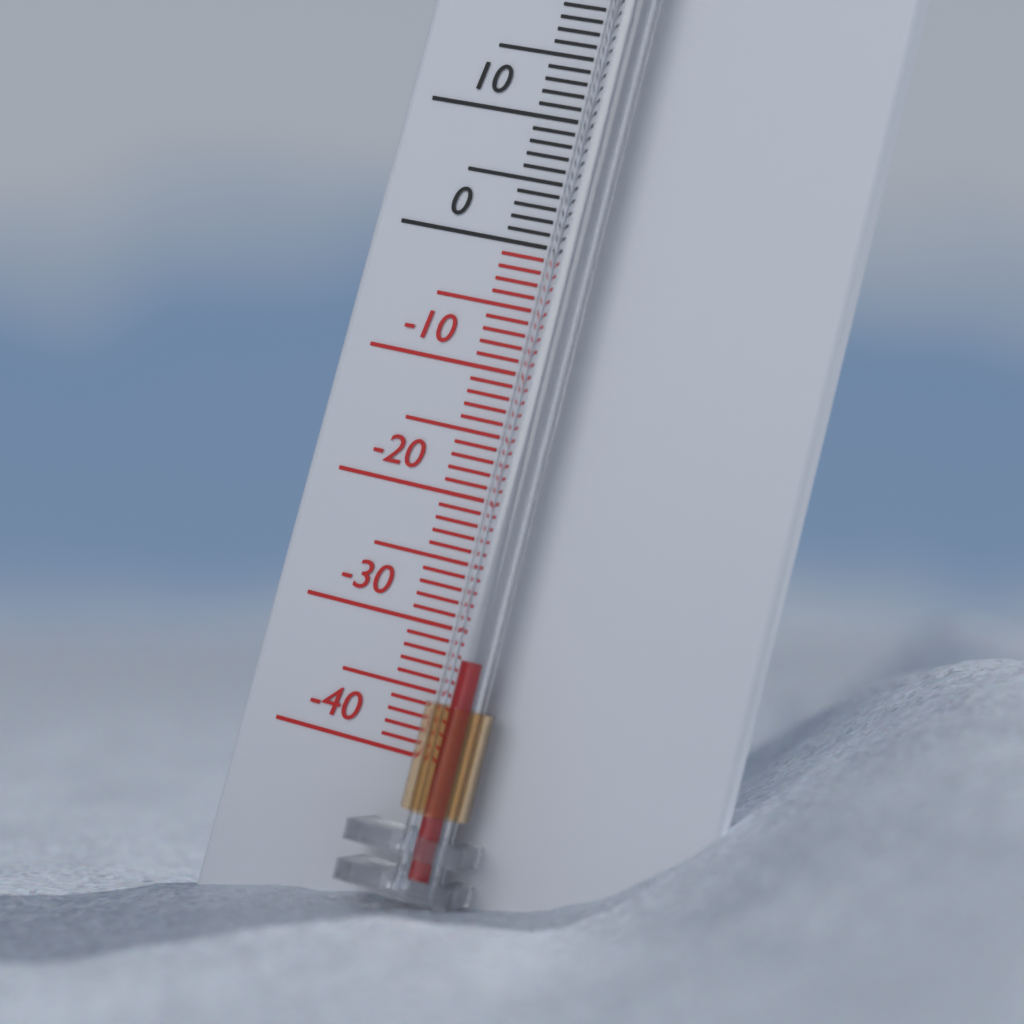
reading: -32 °C
